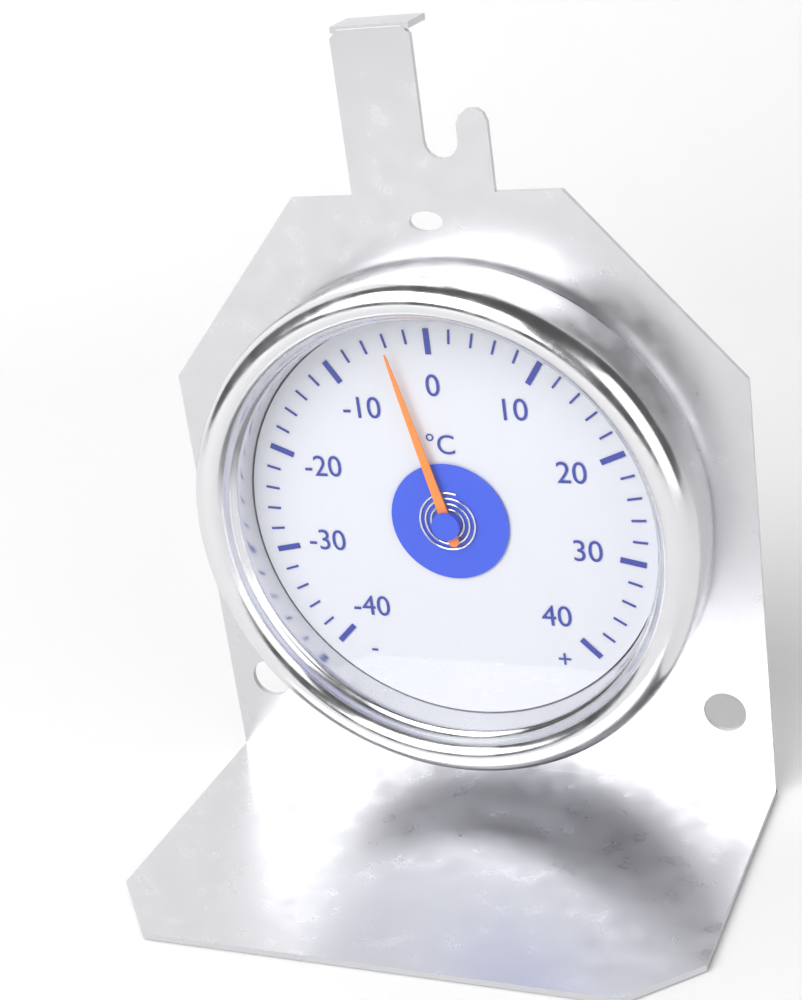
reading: -4 °C
